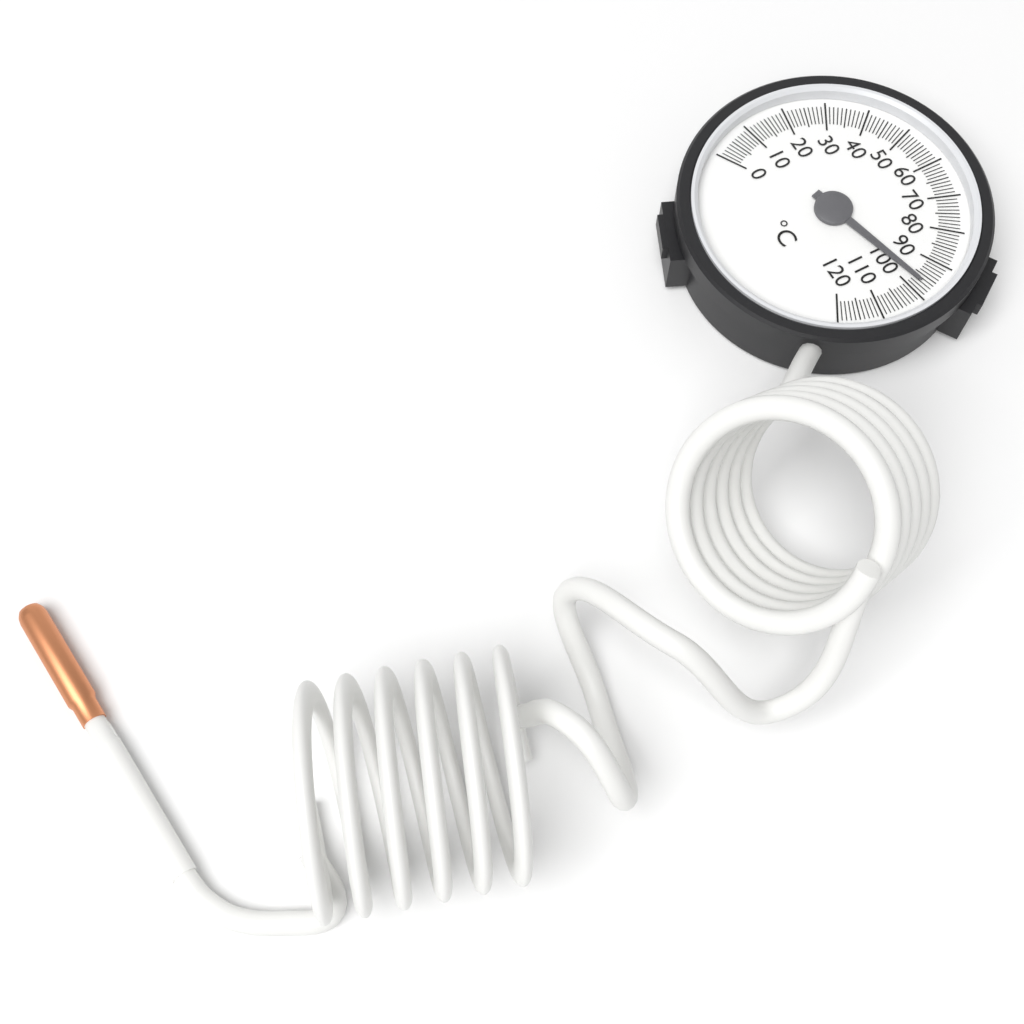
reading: 97 °C
